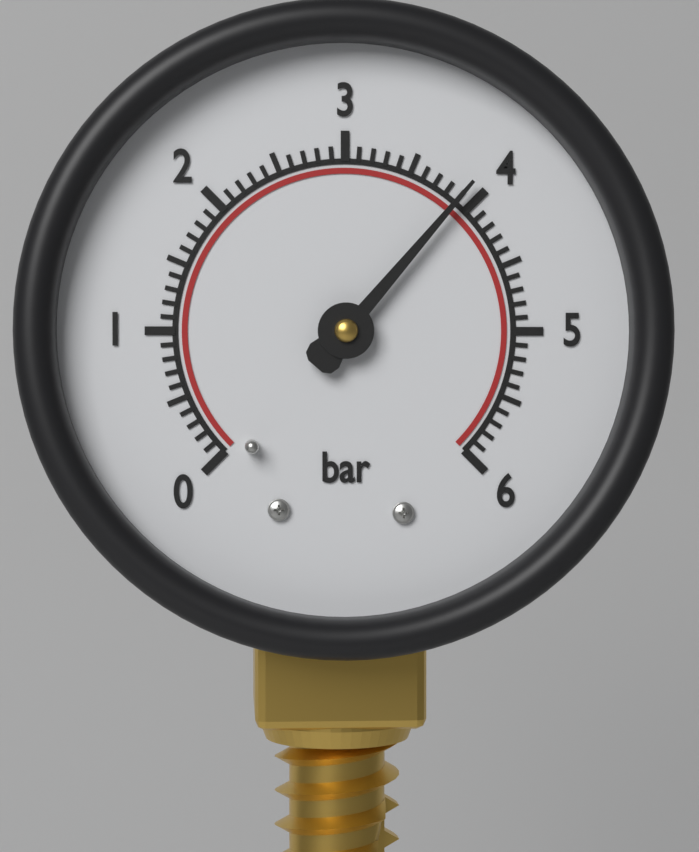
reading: 3.9 bar
